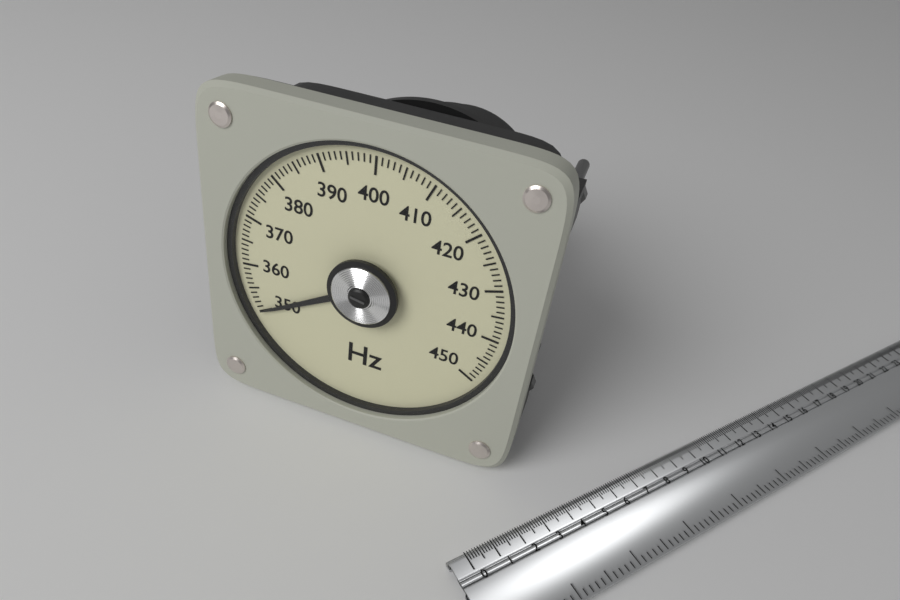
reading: 350 Hz
